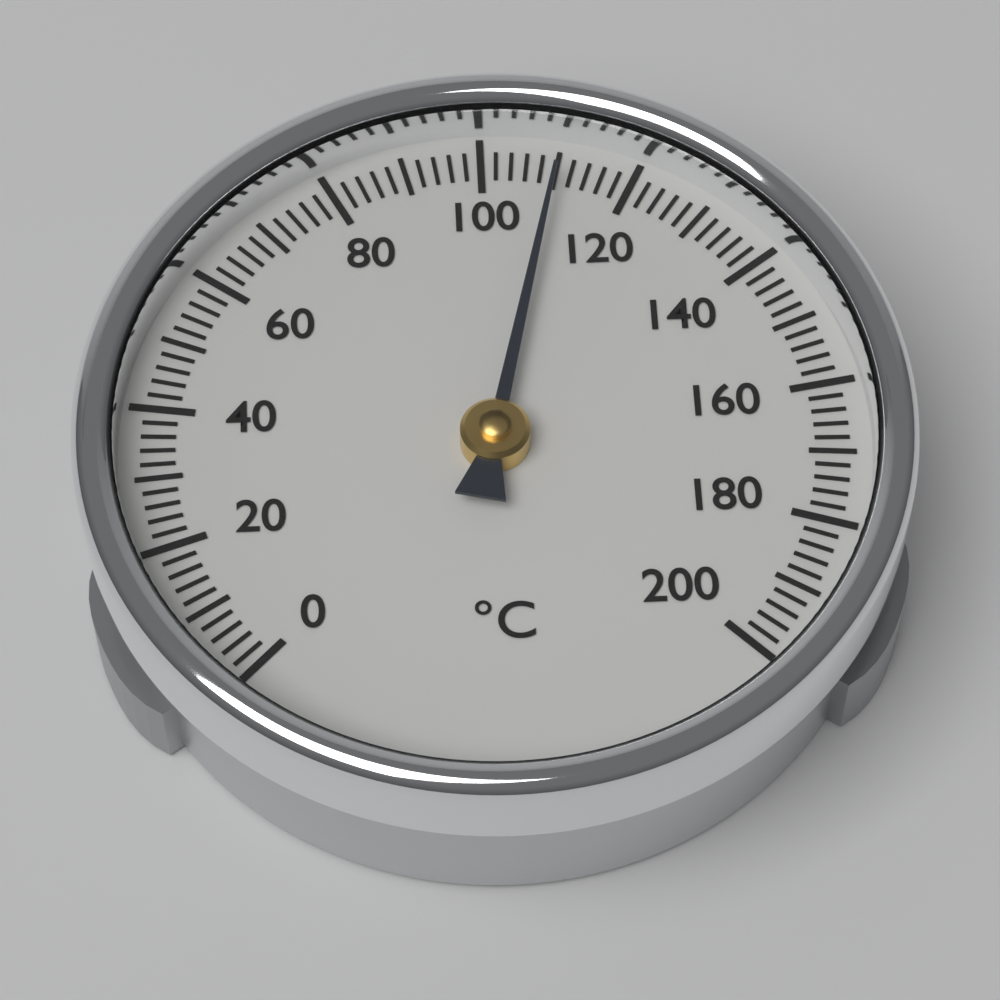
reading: 110 °C
